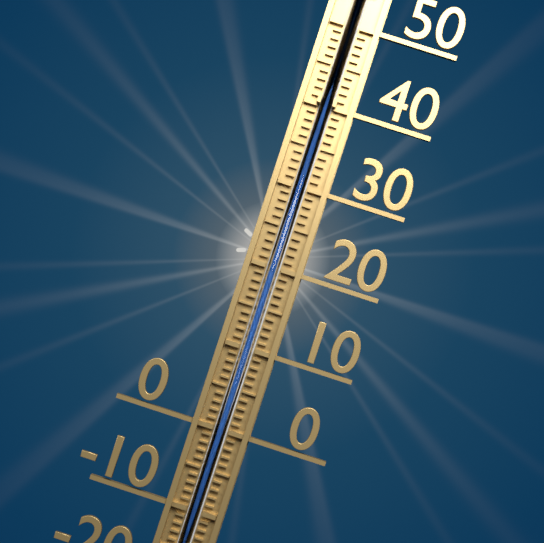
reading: 43 °C
